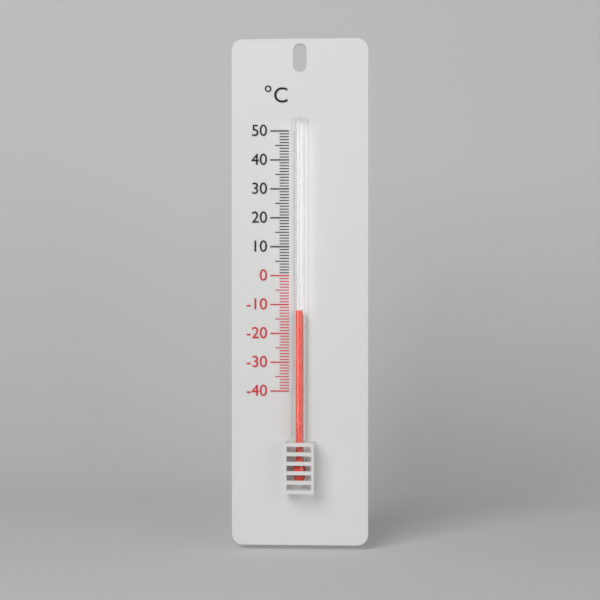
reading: -12 °C
